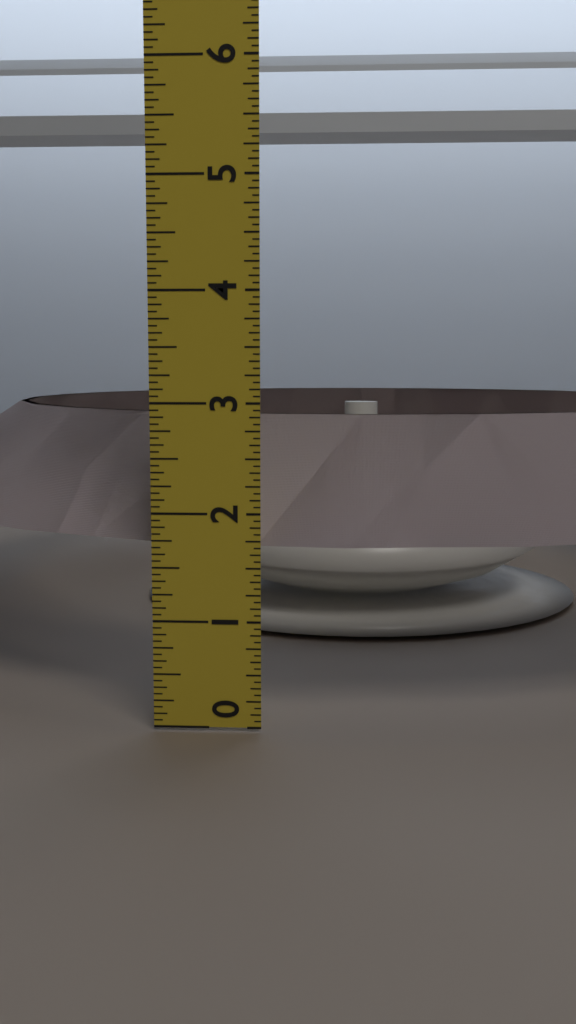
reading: 2.8125 in
